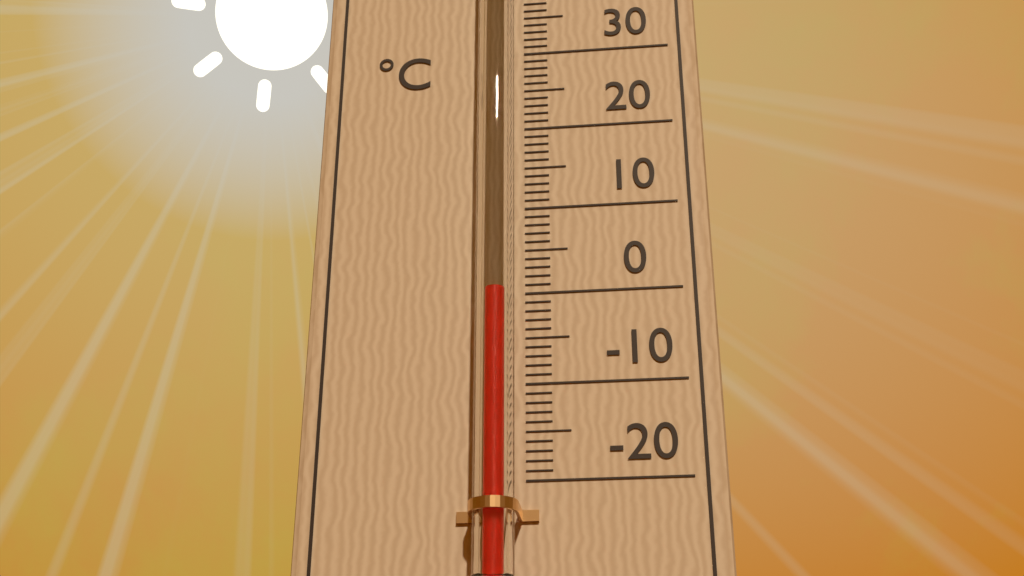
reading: -1 °C
